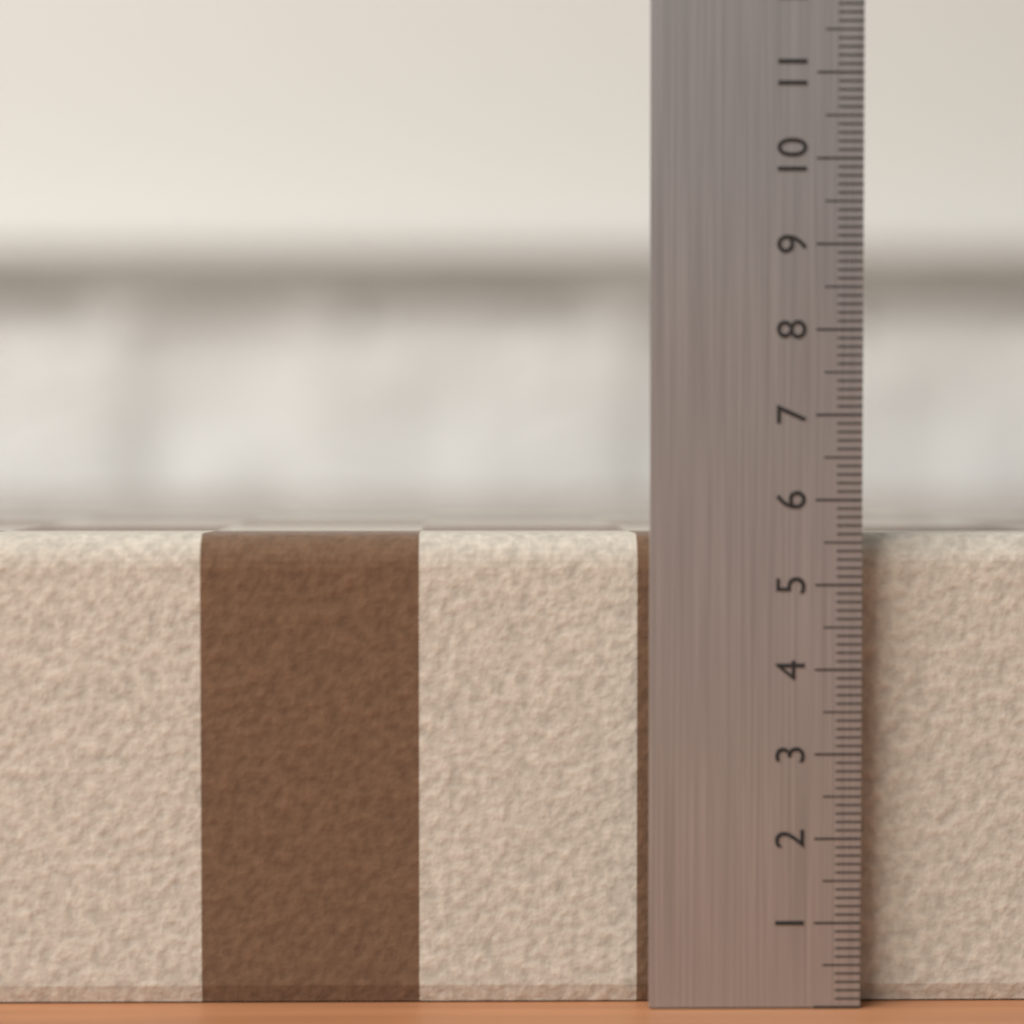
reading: 5.6 (no unit)
